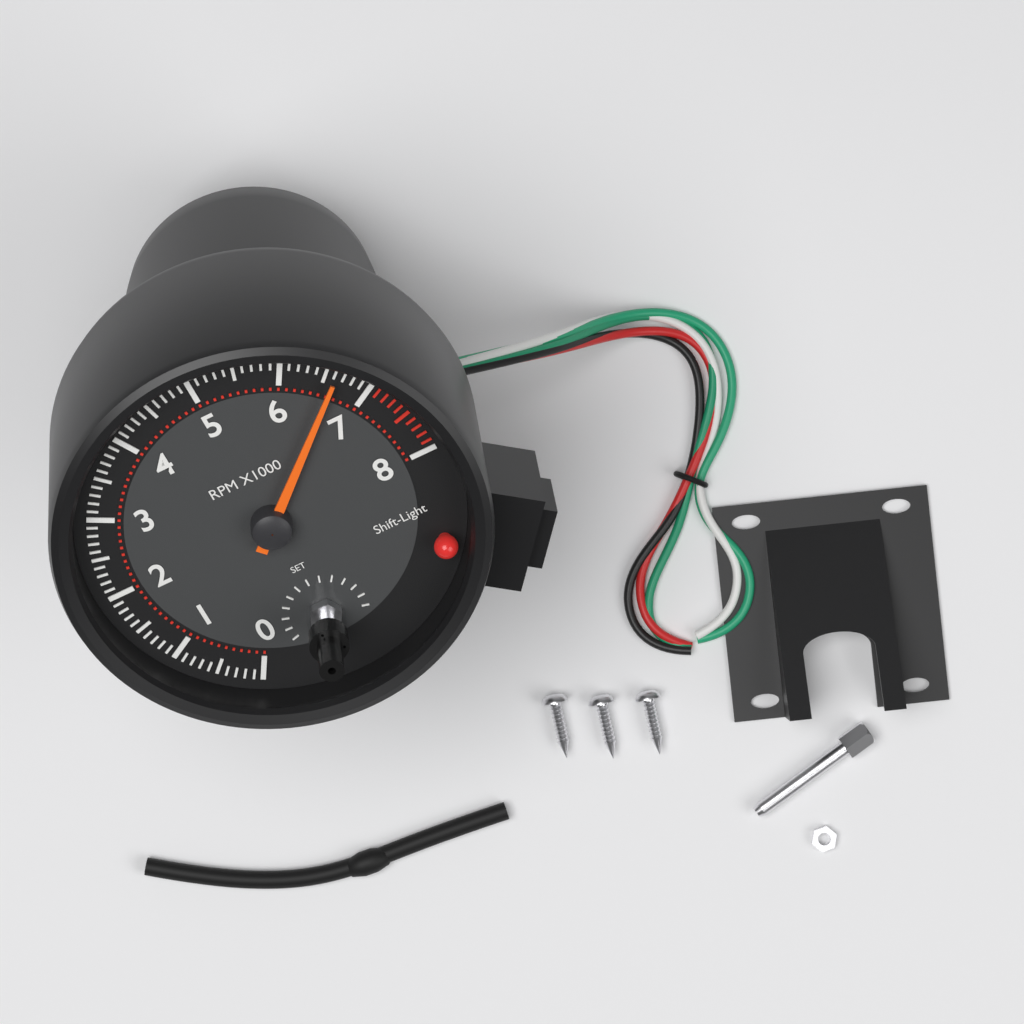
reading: 6600 RPM
